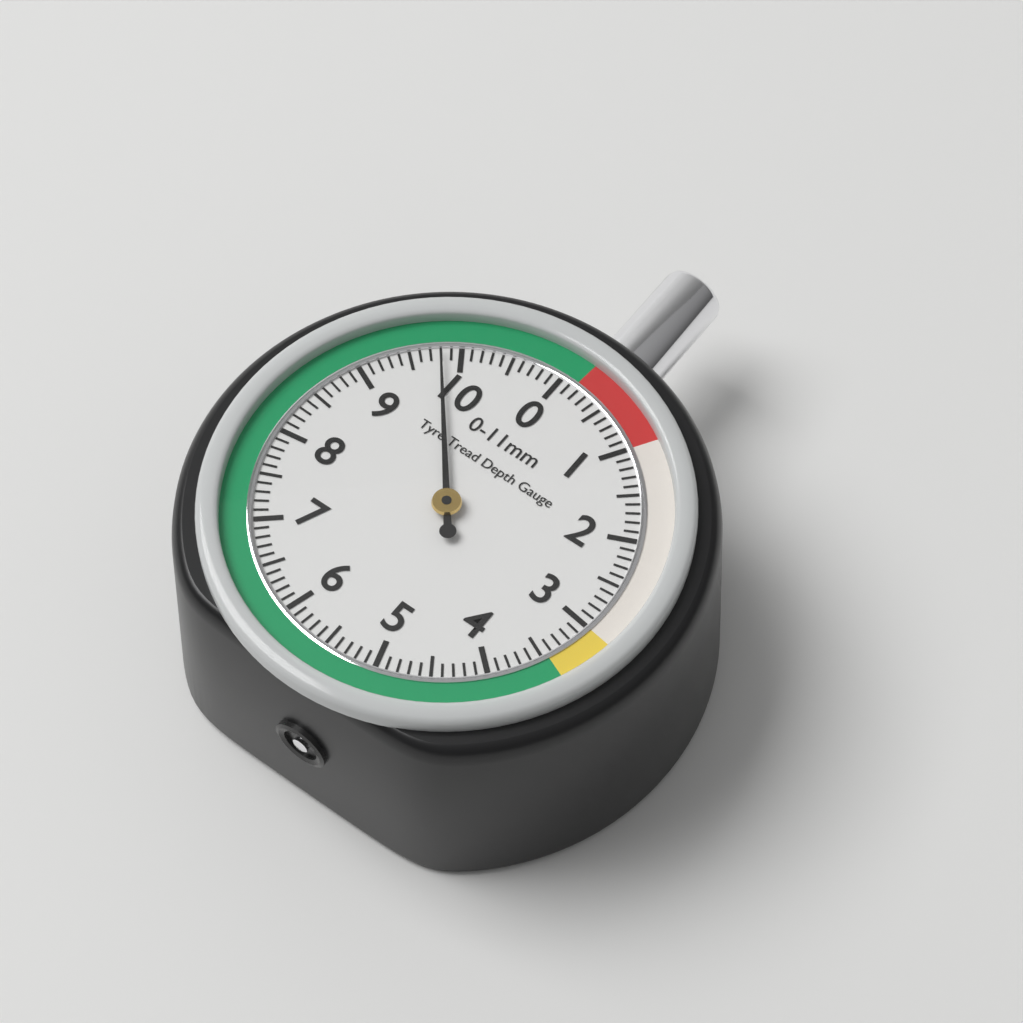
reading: 9.8 mm
